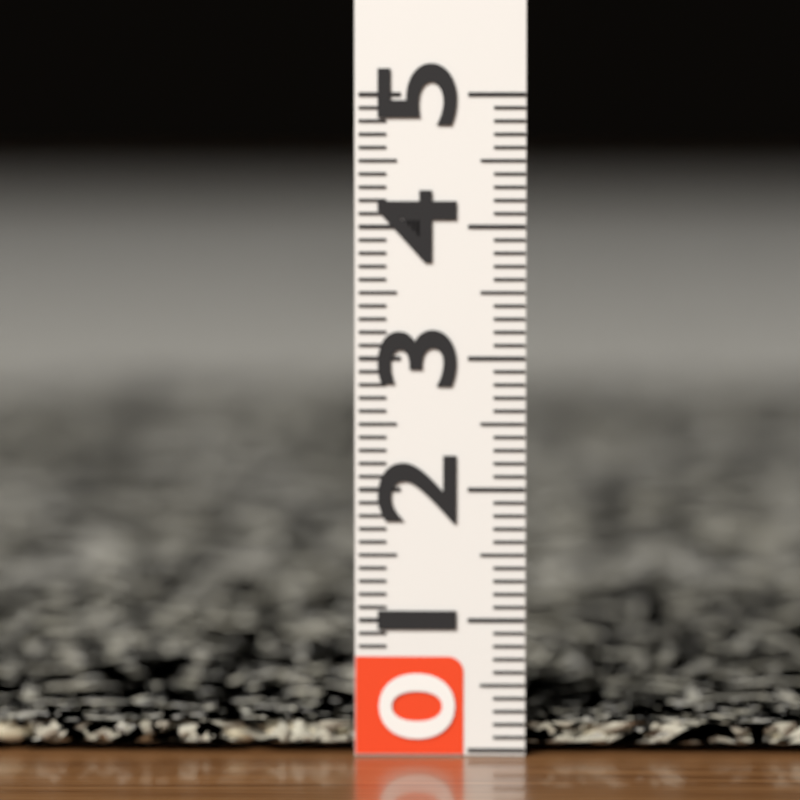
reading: 0.2 (no unit)
